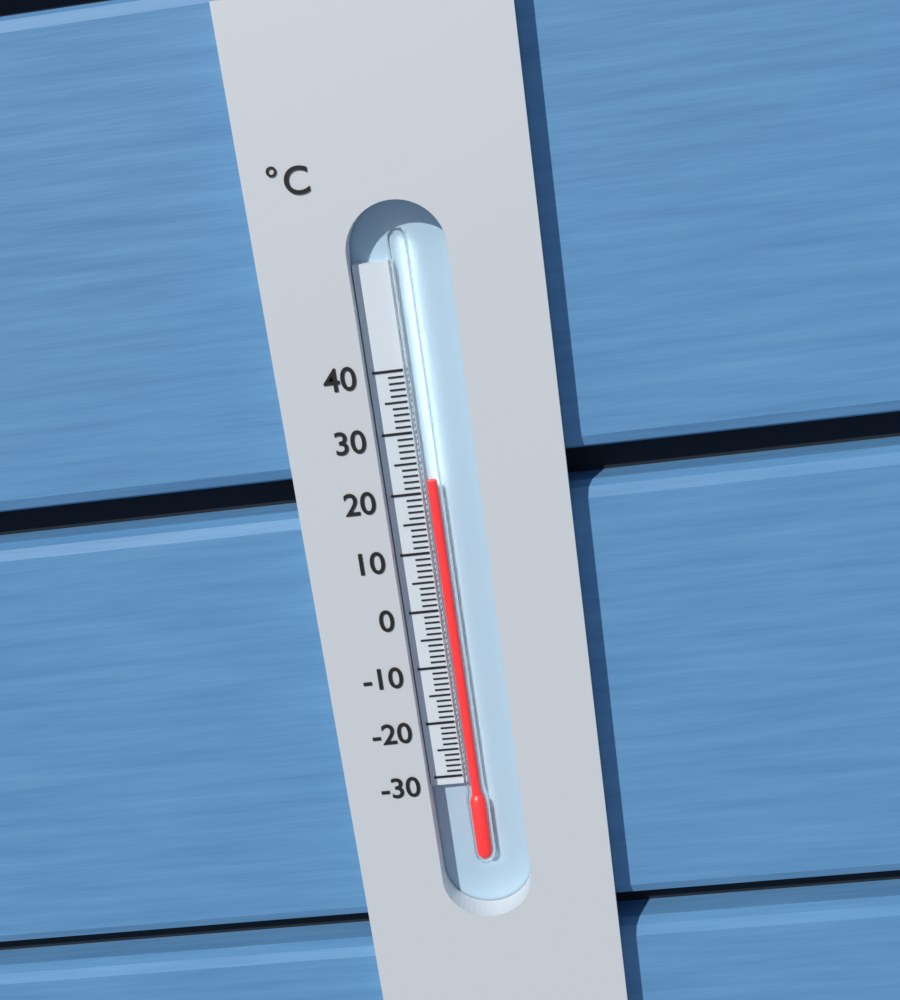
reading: 22 °C
